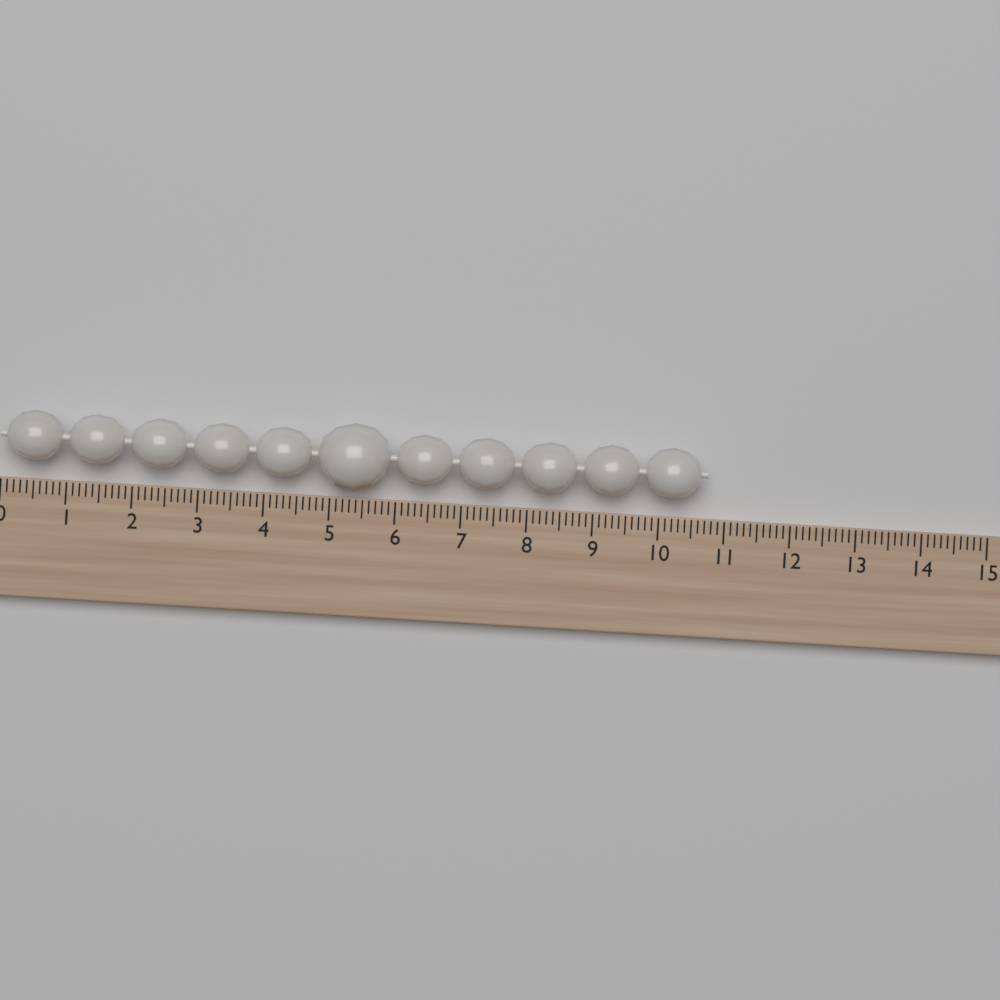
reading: 10.7 (no unit)
